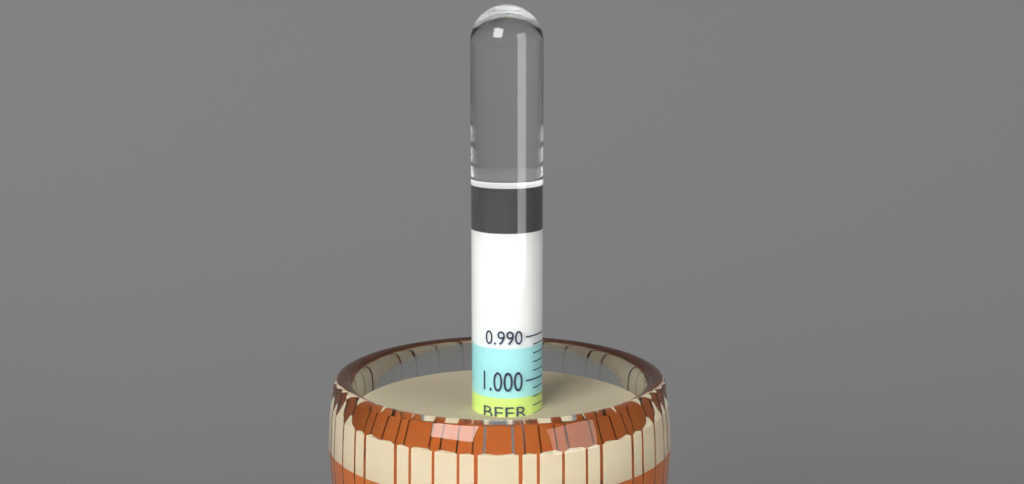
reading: 1.008 (no unit)
